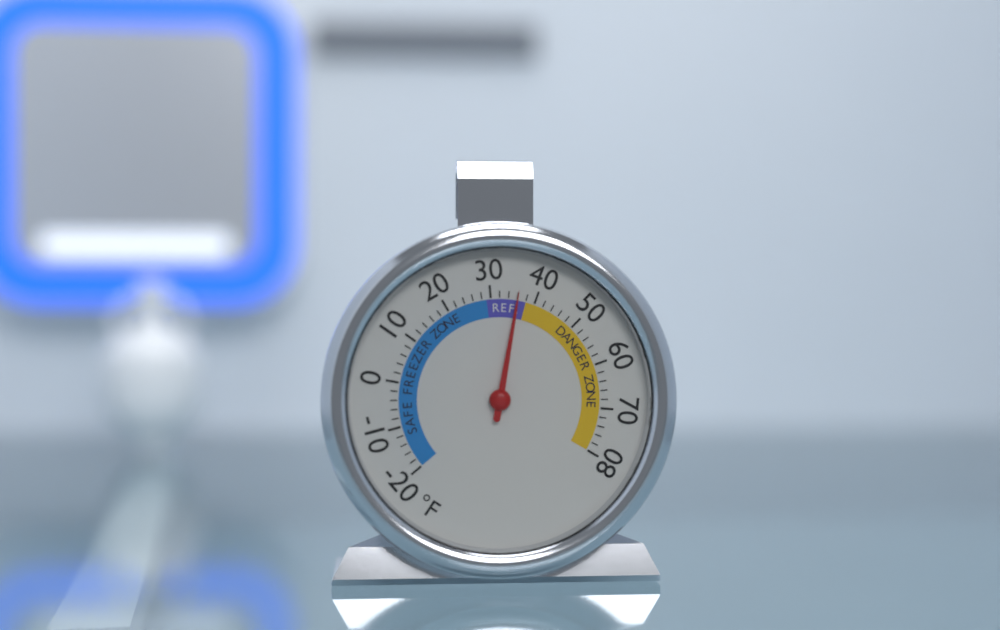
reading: 36 °F
